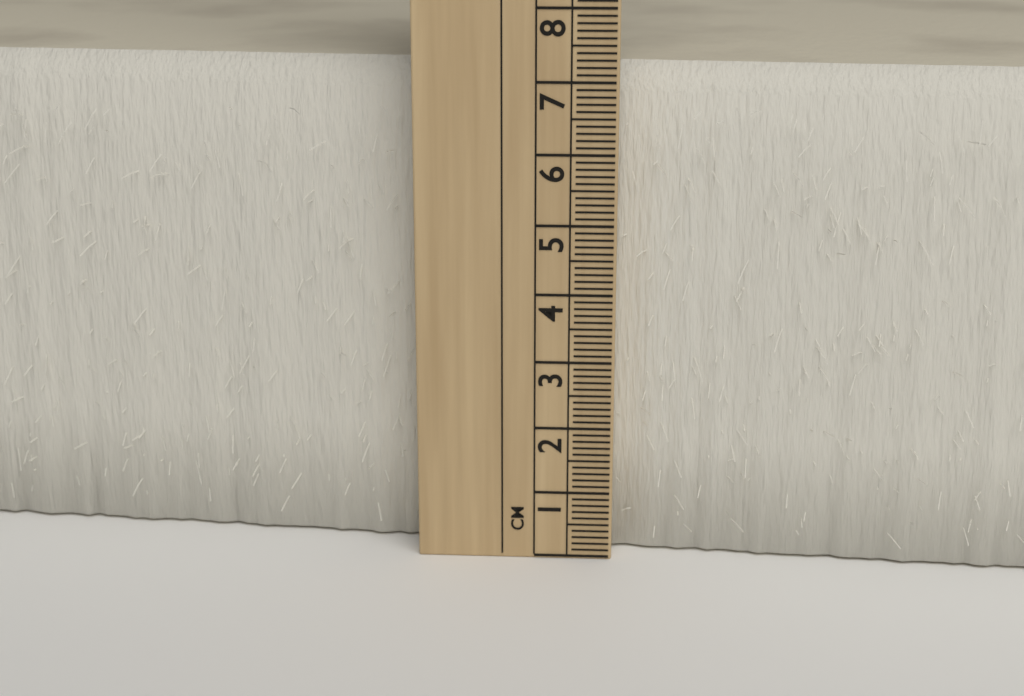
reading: 7.2 cm
